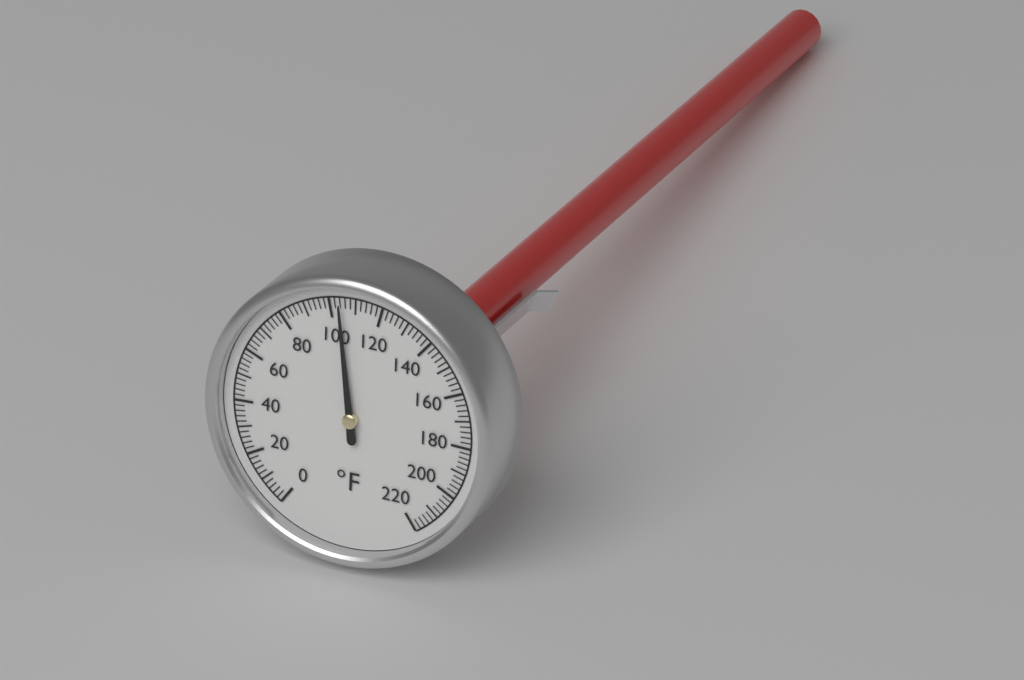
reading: 104 °F
